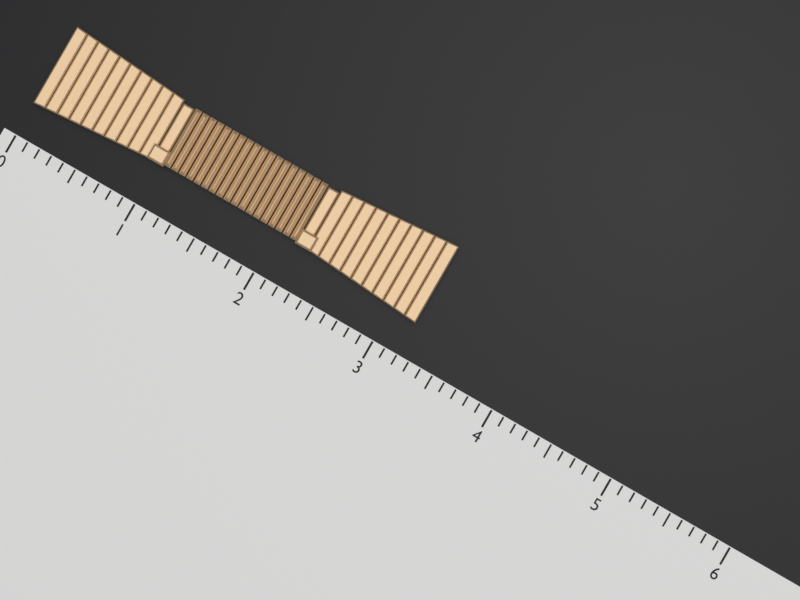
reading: 3.2 (no unit)
